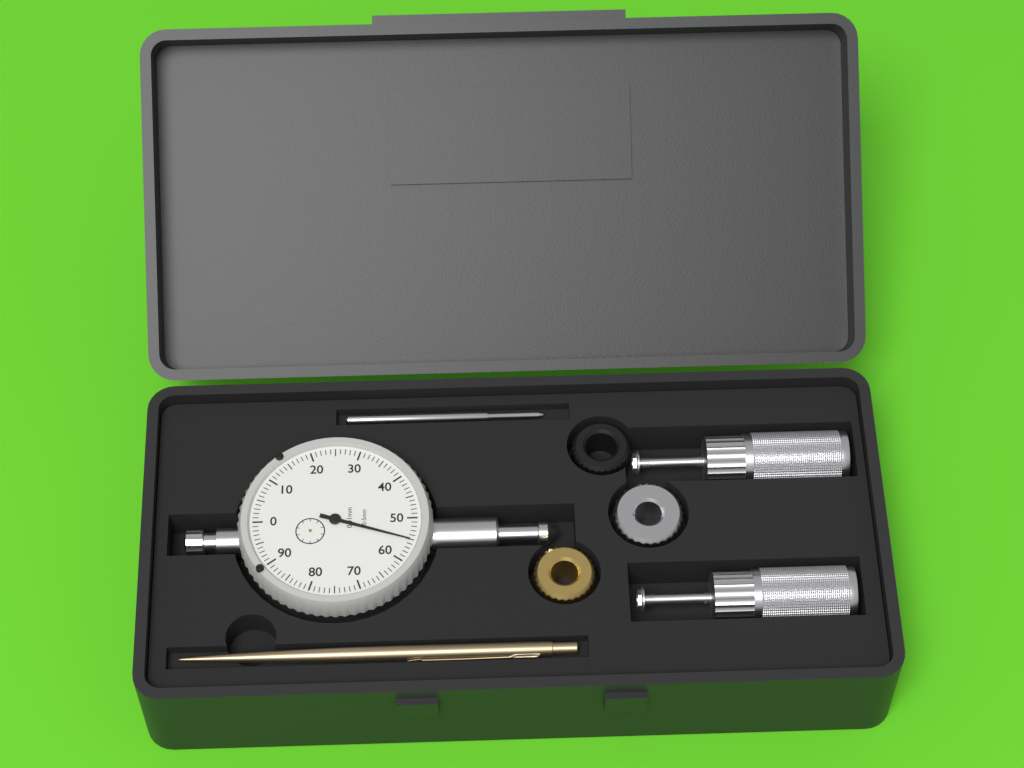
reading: 0.55 mm
